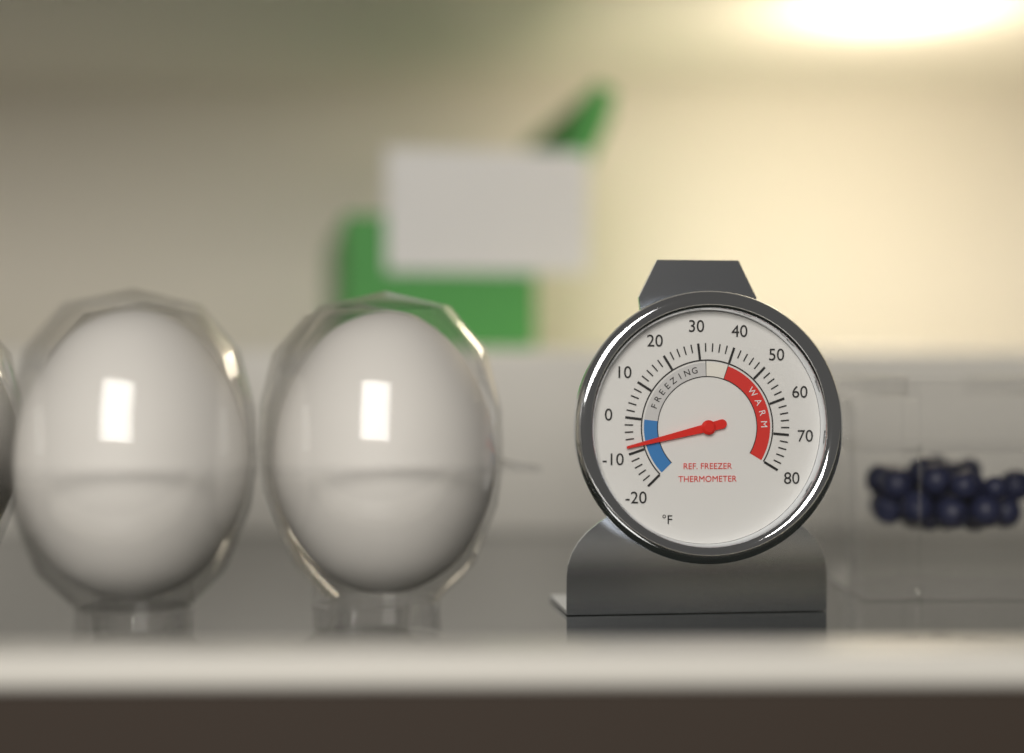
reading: -8 °F
